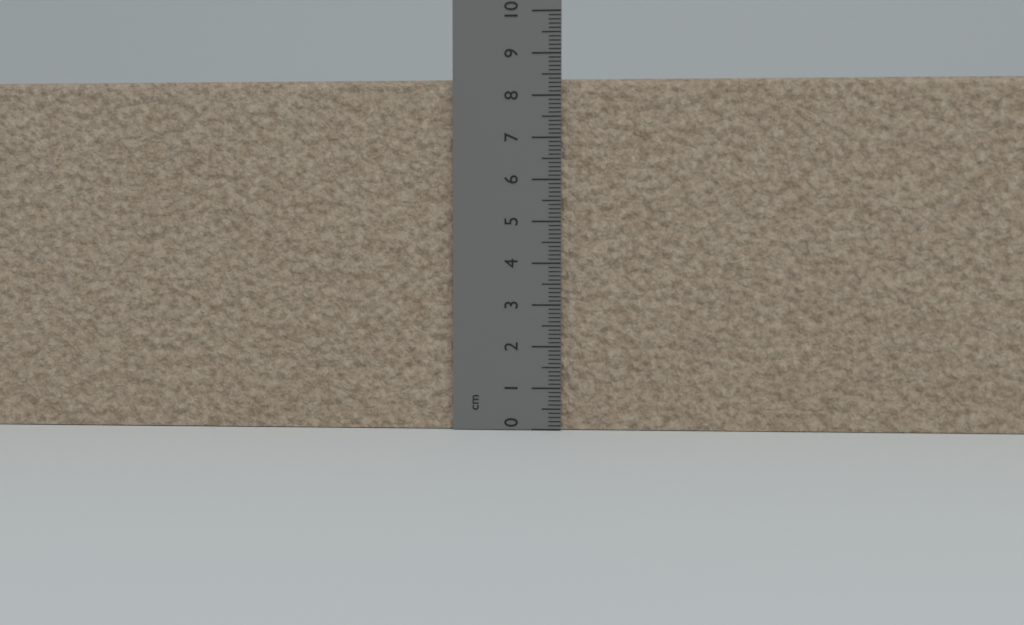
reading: 8.4 cm
